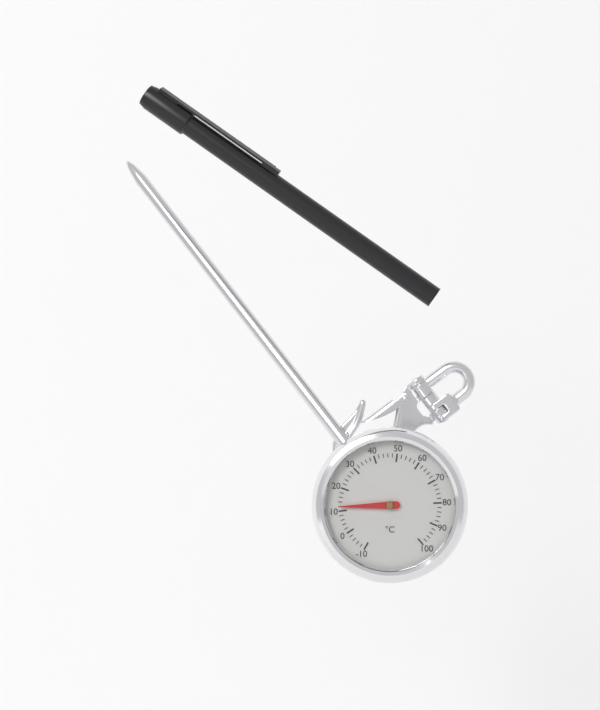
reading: 12 °C
